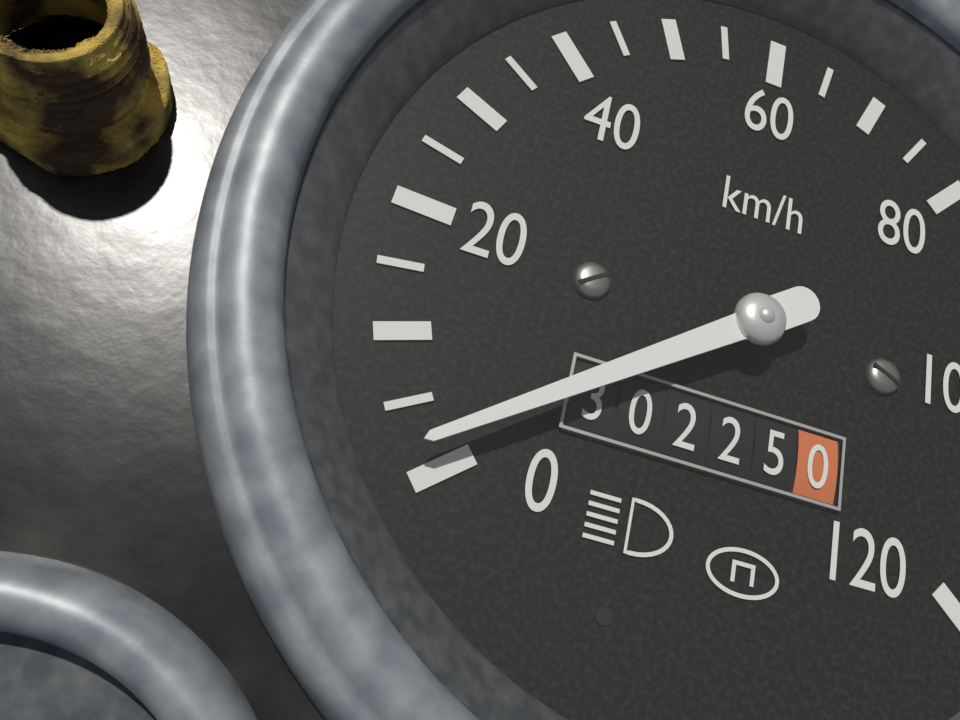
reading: 2 km/h
